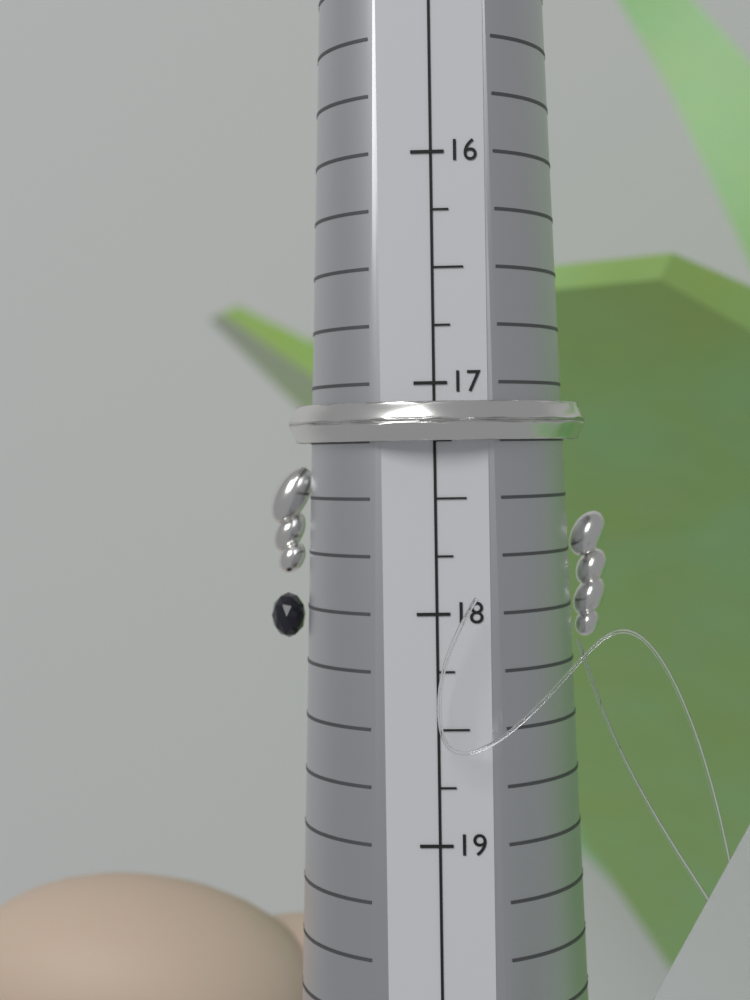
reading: 17.25 (no unit)
